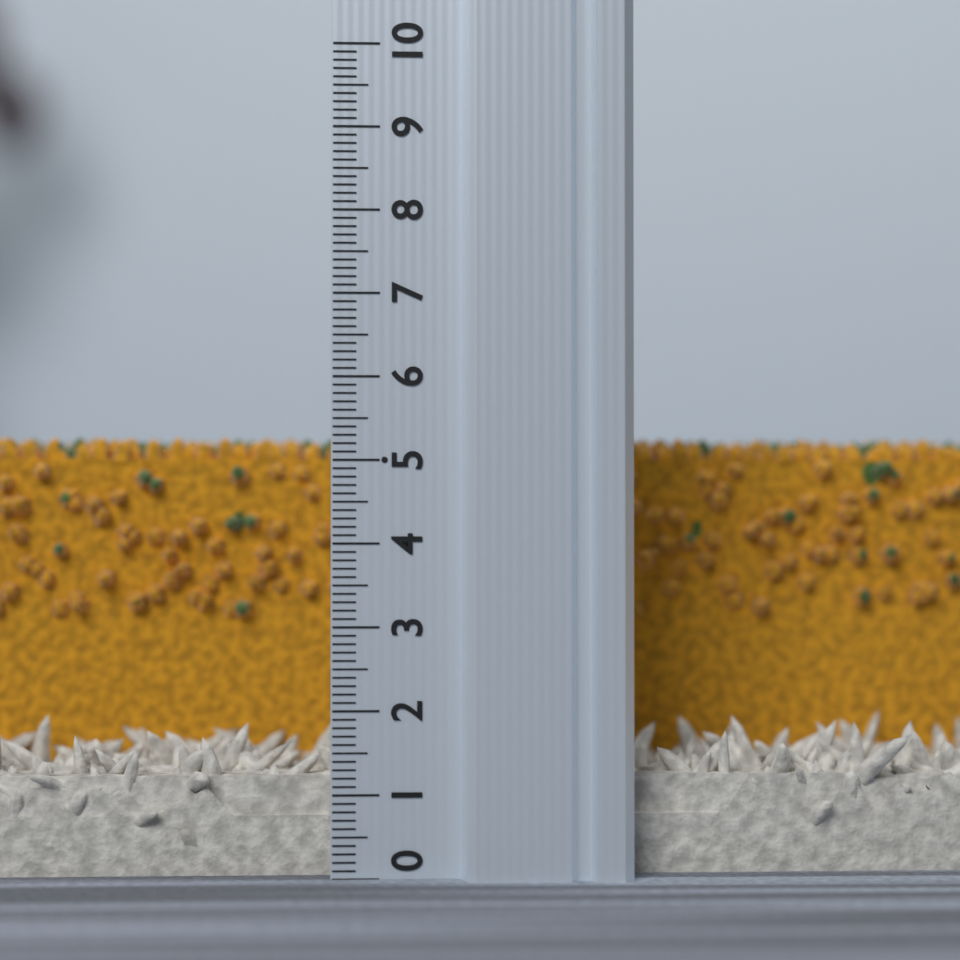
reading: 5.4 (no unit)
